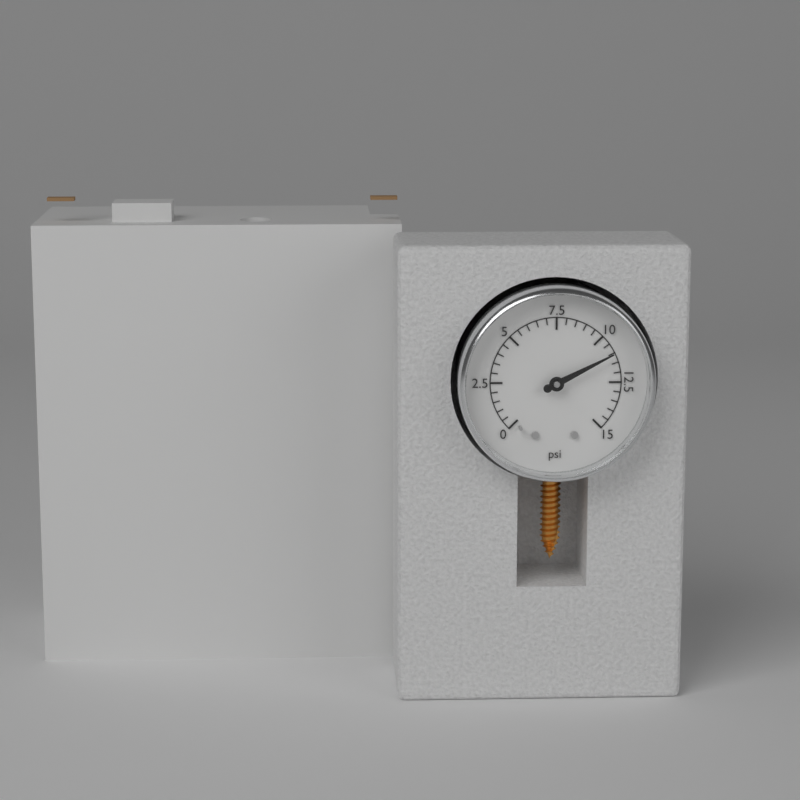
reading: 11.0 psi
